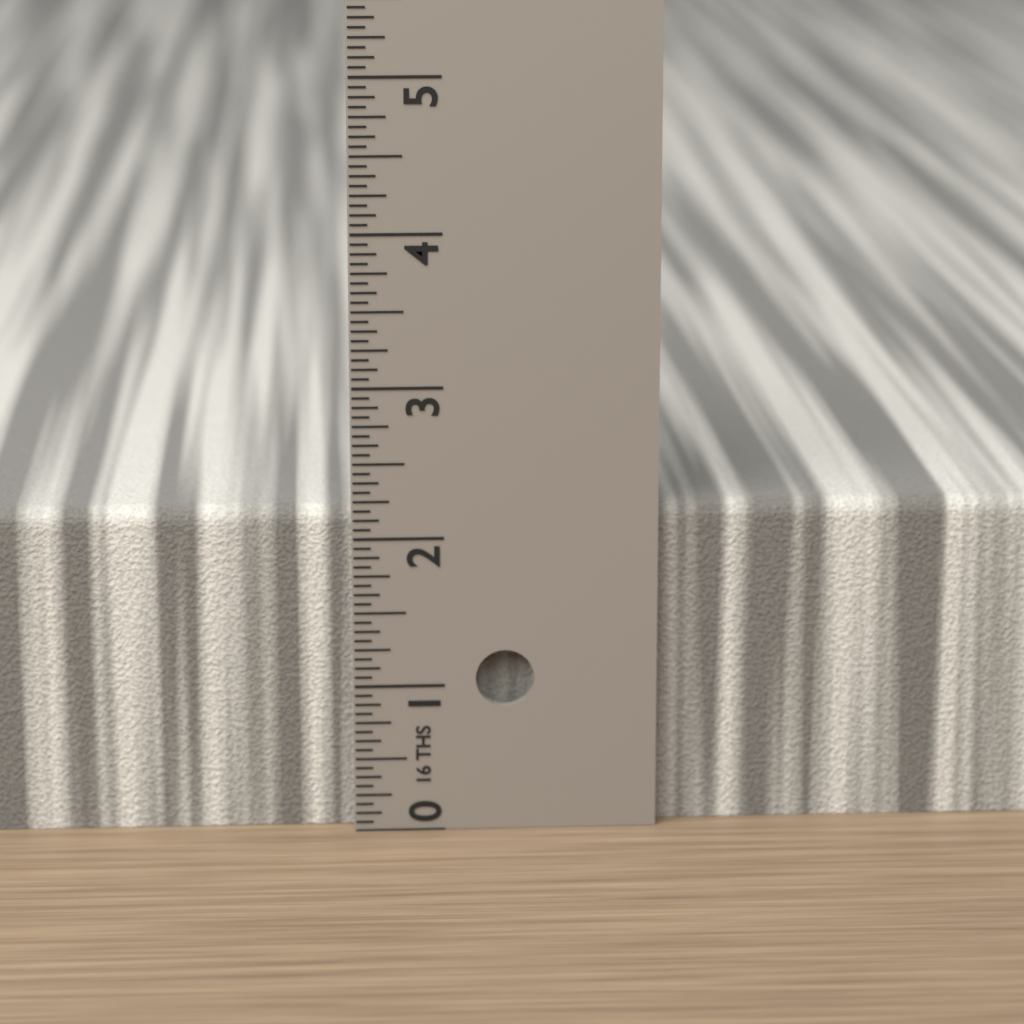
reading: 2.1875 in
